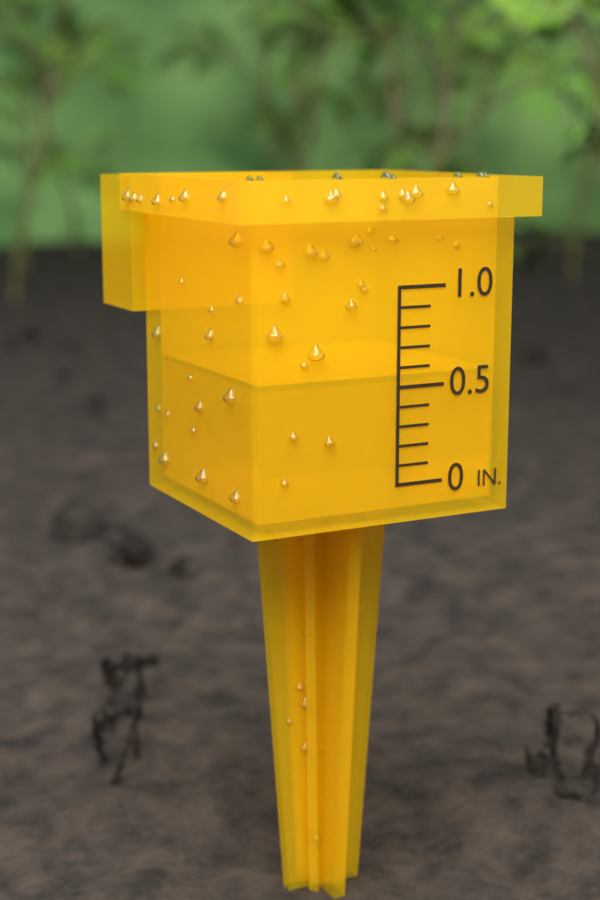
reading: 0.55 in
